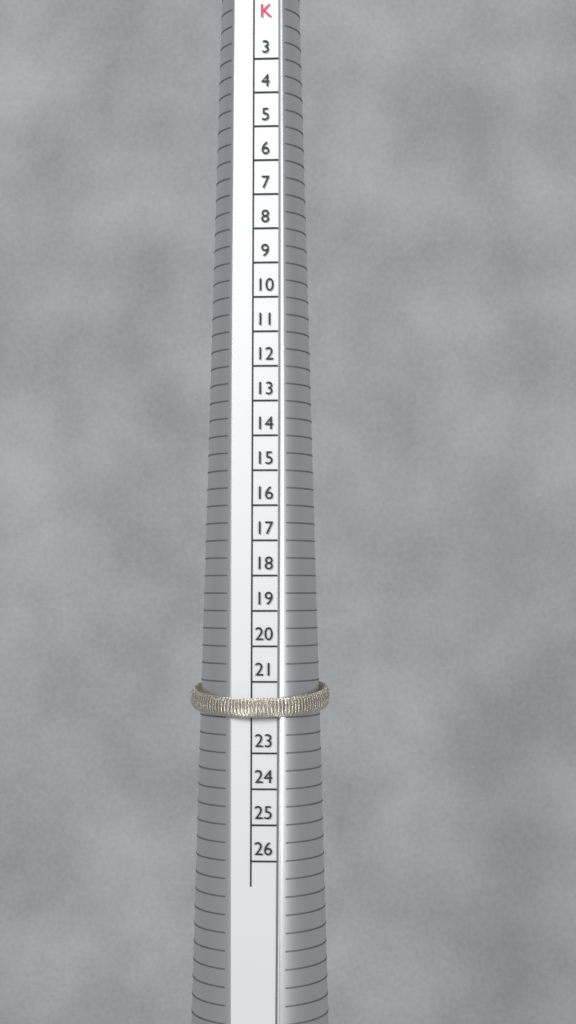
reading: 22 HK
